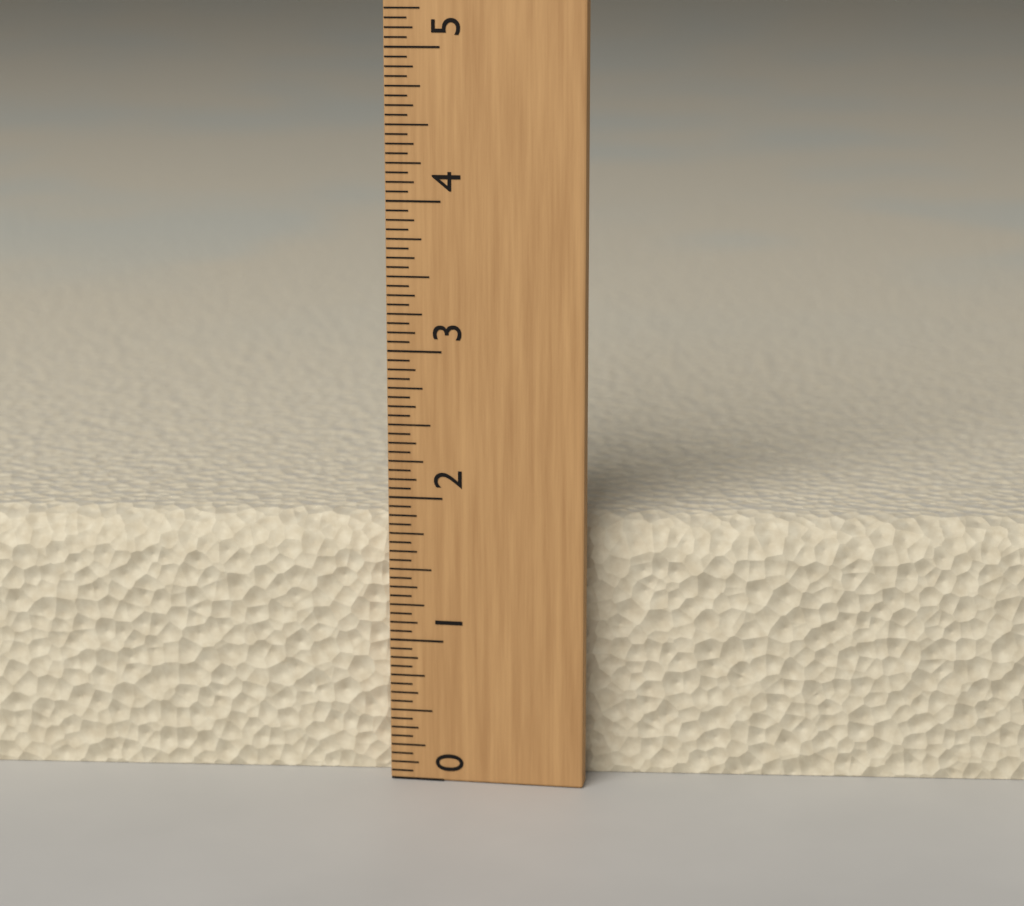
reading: 1.8125 (no unit)
